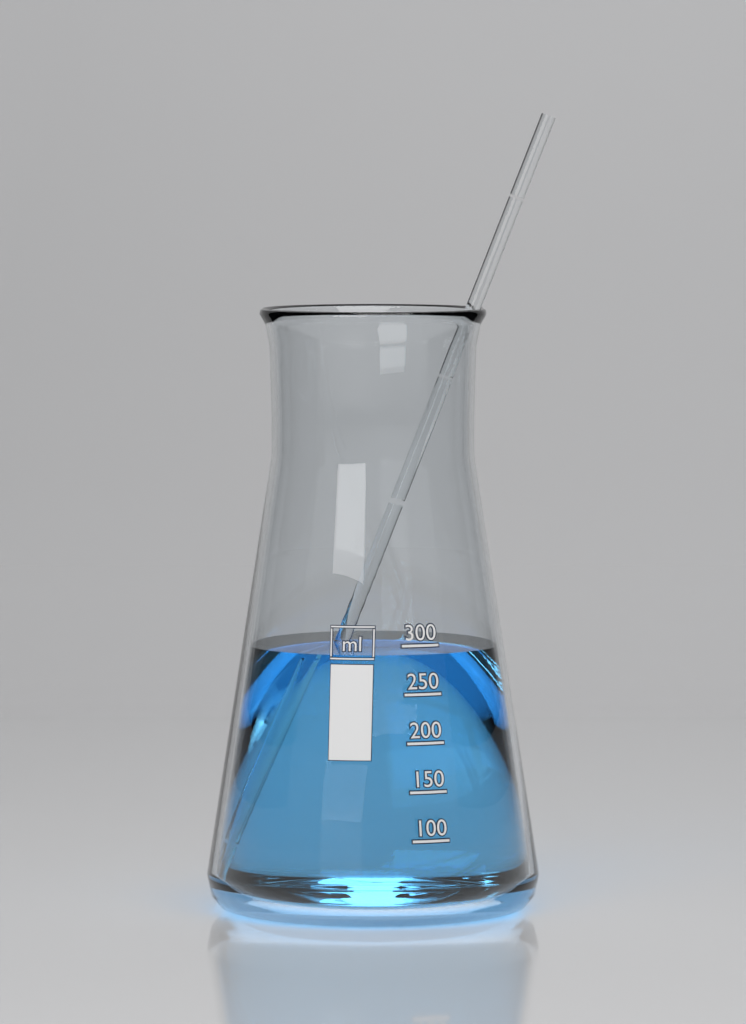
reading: 290 ml
